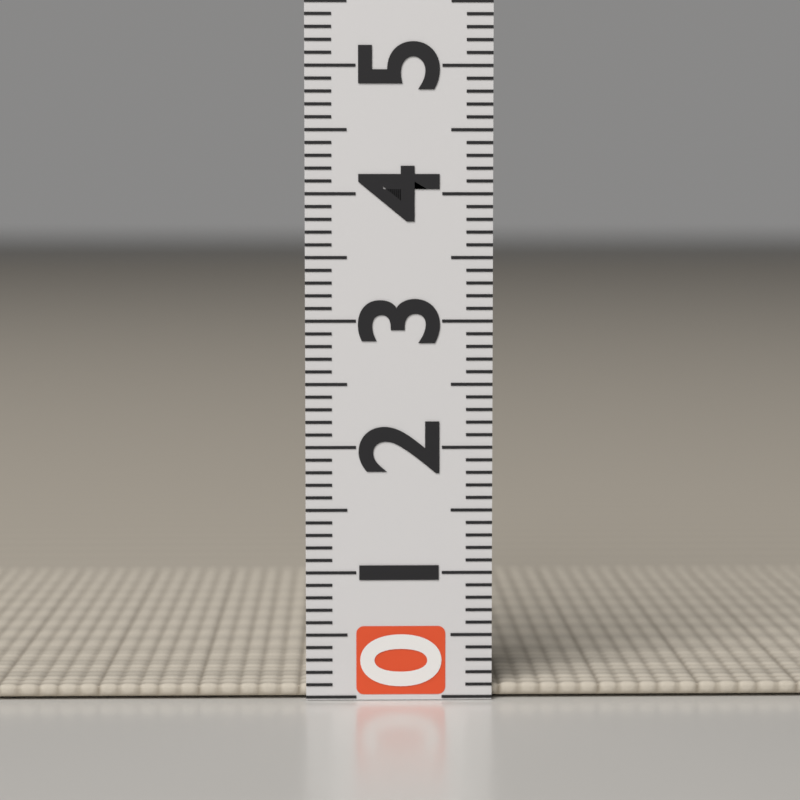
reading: 0.1 (no unit)
